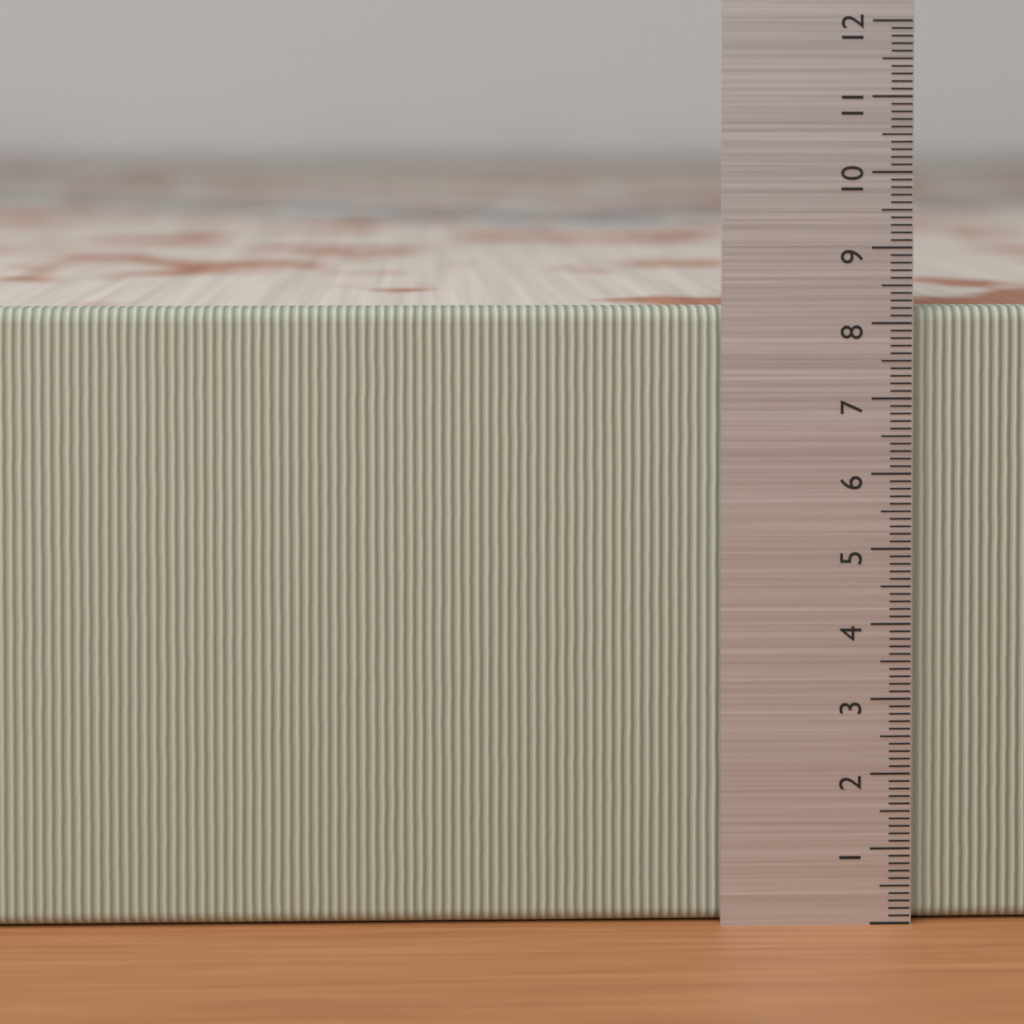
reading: 8.2 (no unit)
